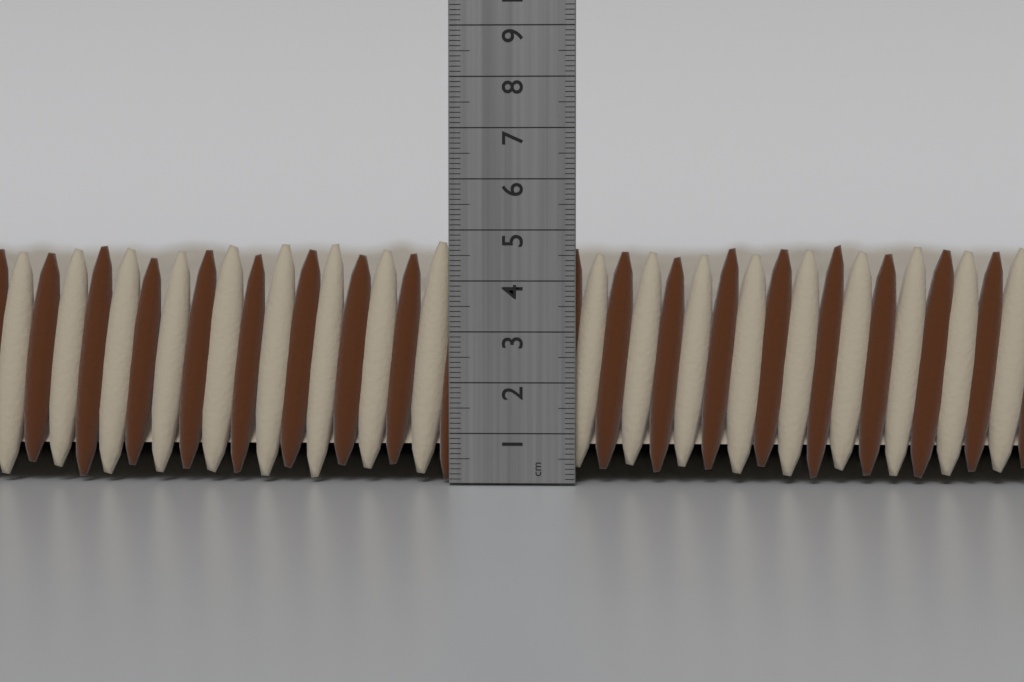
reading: 4.8 cm
